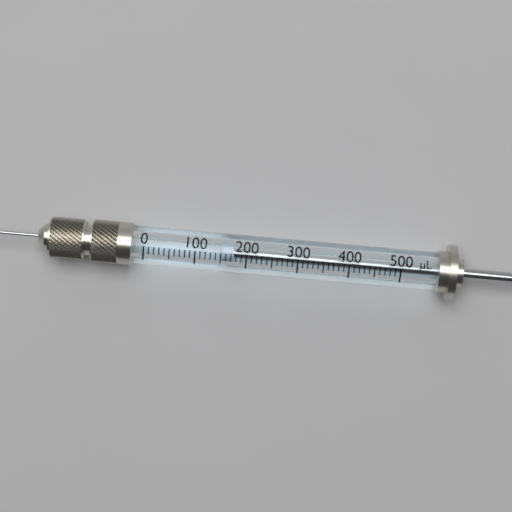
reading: 150 µL
